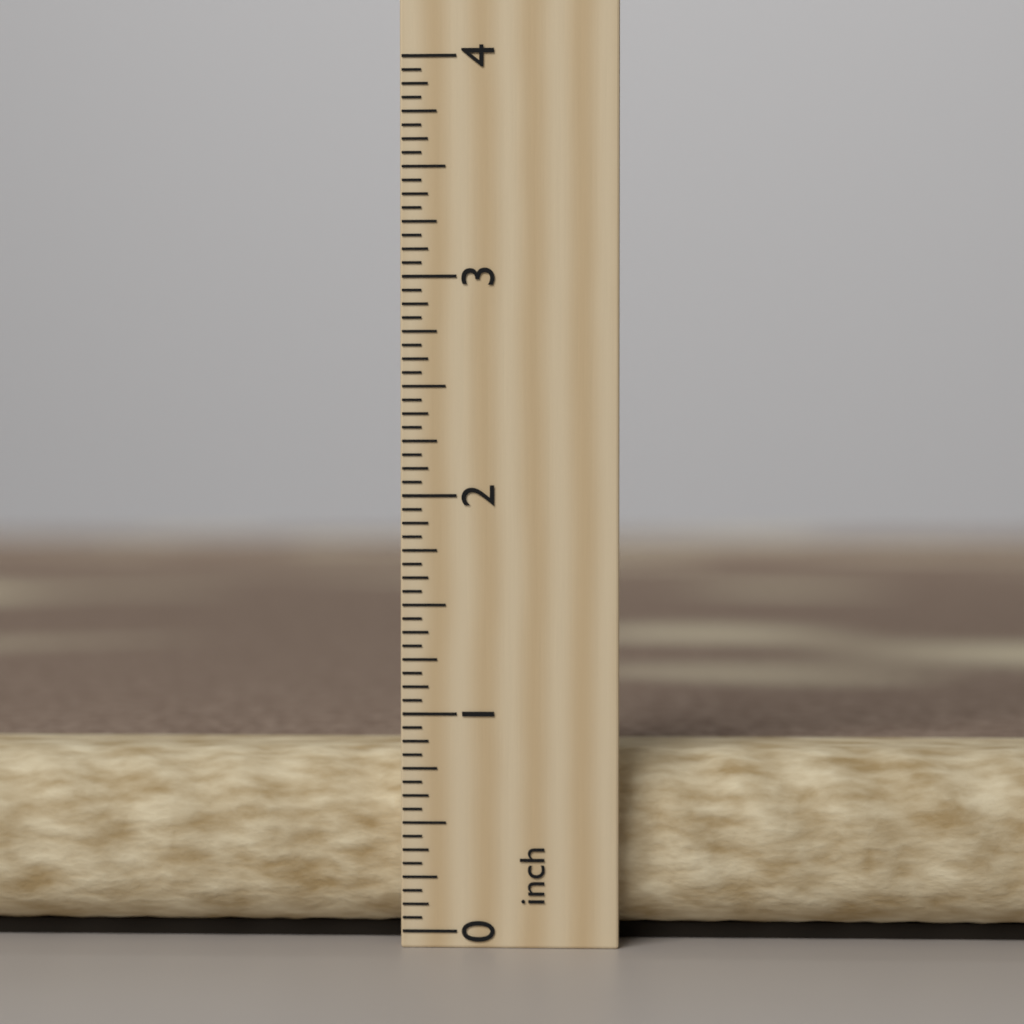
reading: 0.8125 inch
